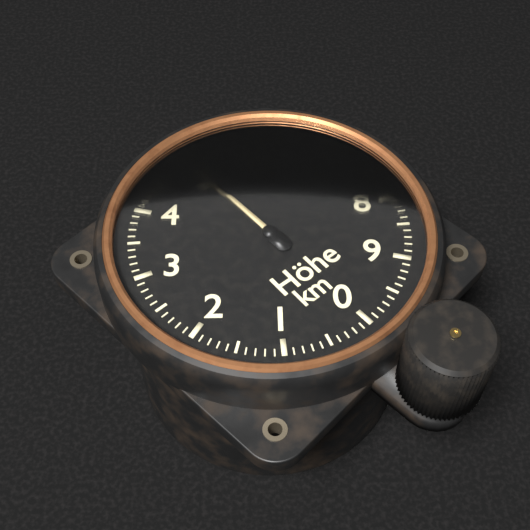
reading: 5.0 km
